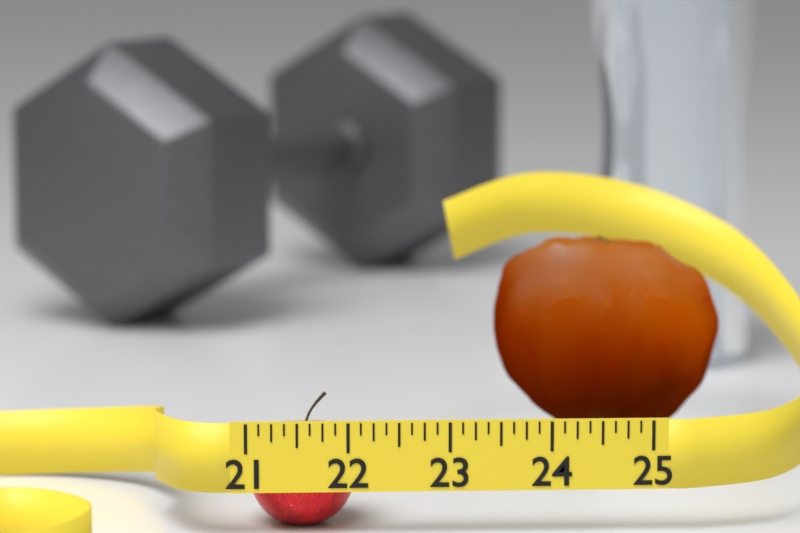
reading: 22.125 (no unit)
